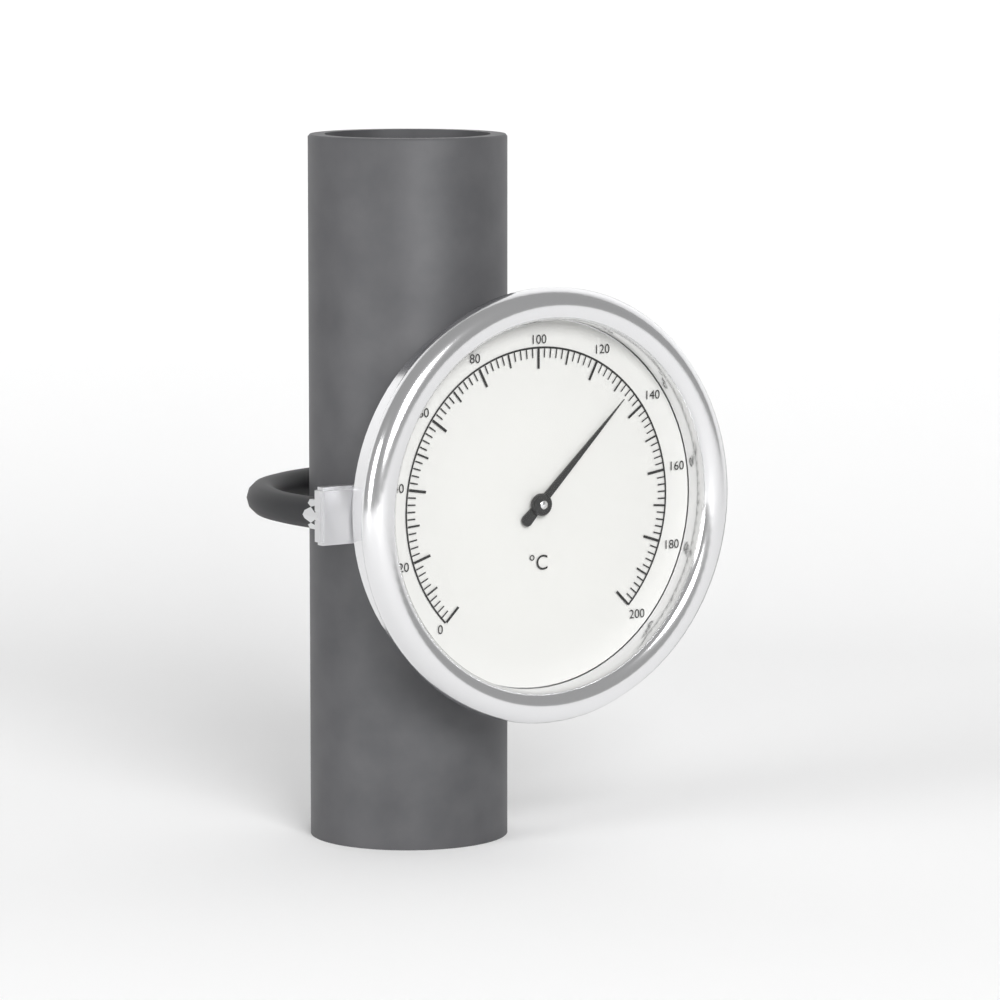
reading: 134 °C
